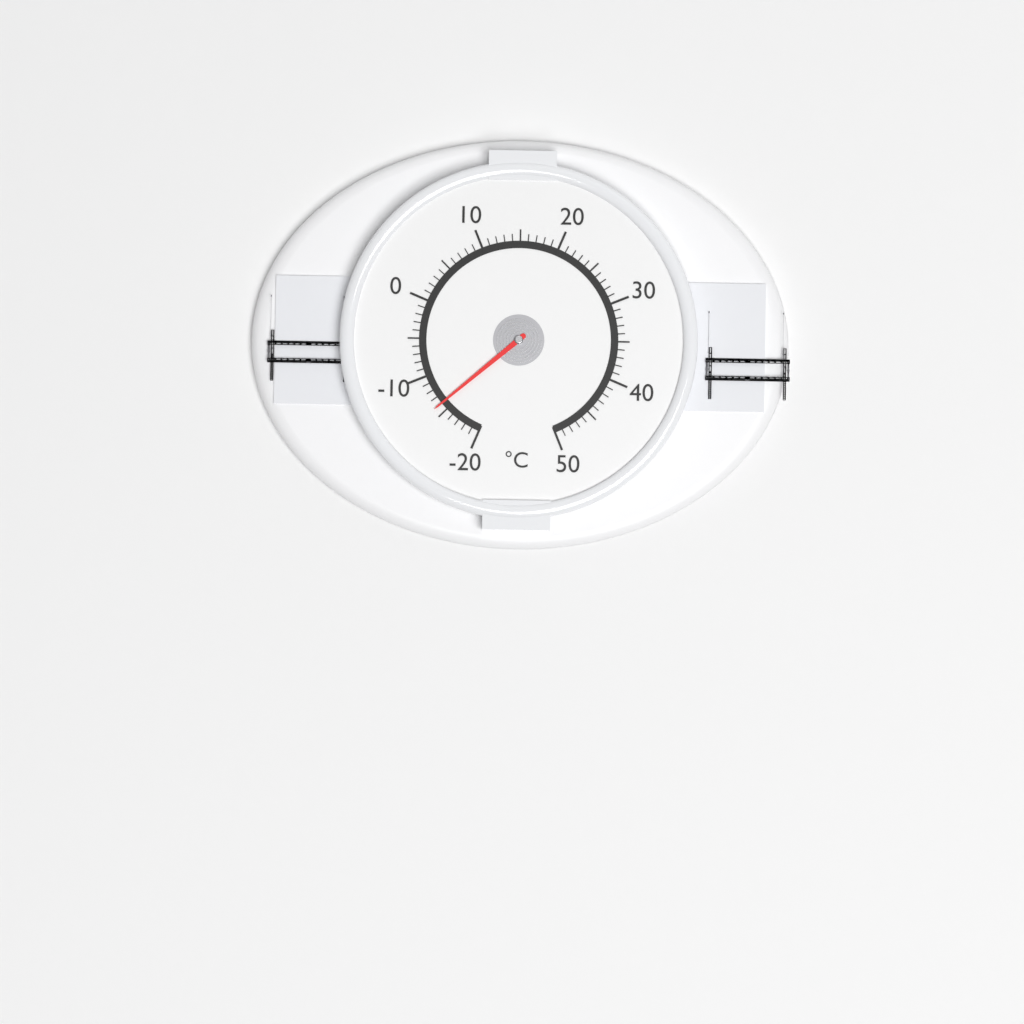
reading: -14 °C
